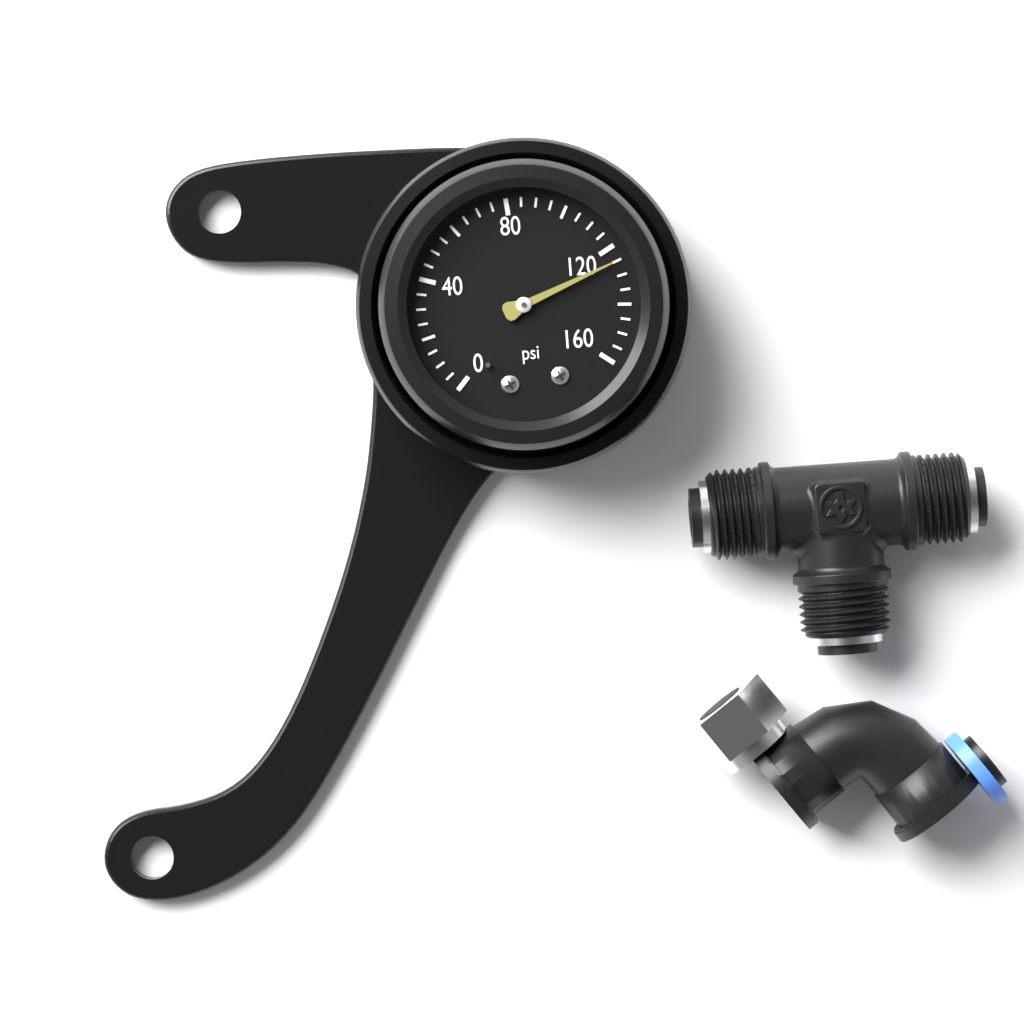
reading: 125 psi
